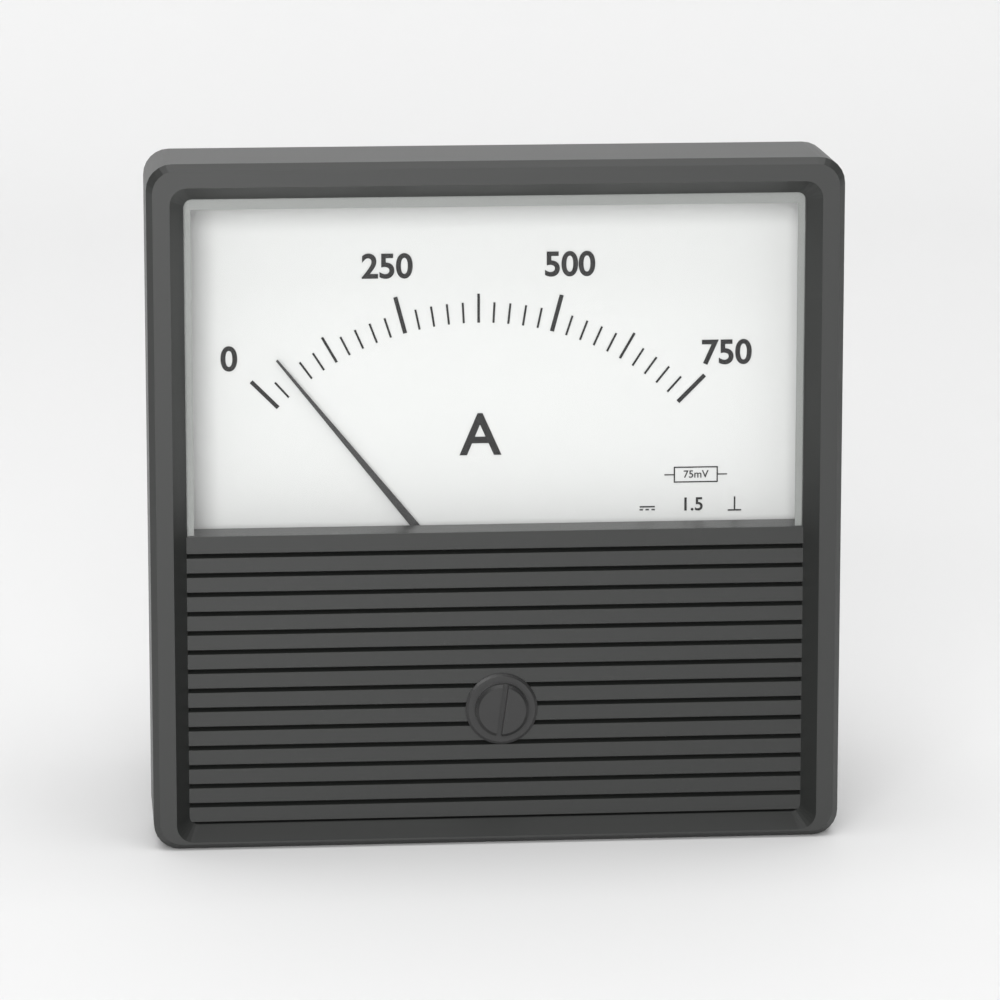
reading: 50 A
